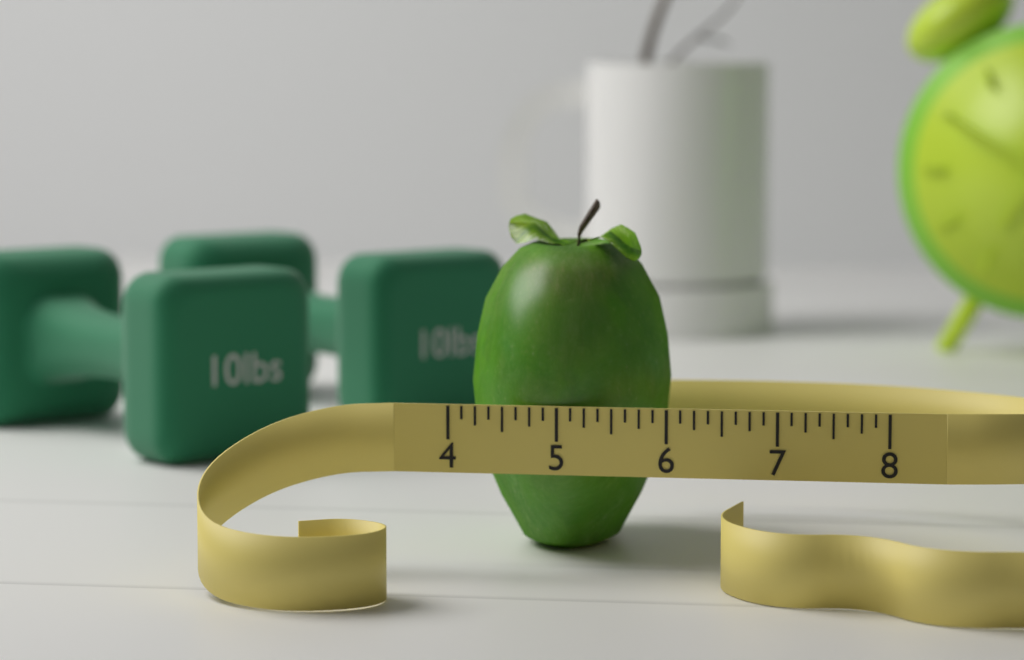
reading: 5.875 (no unit)
